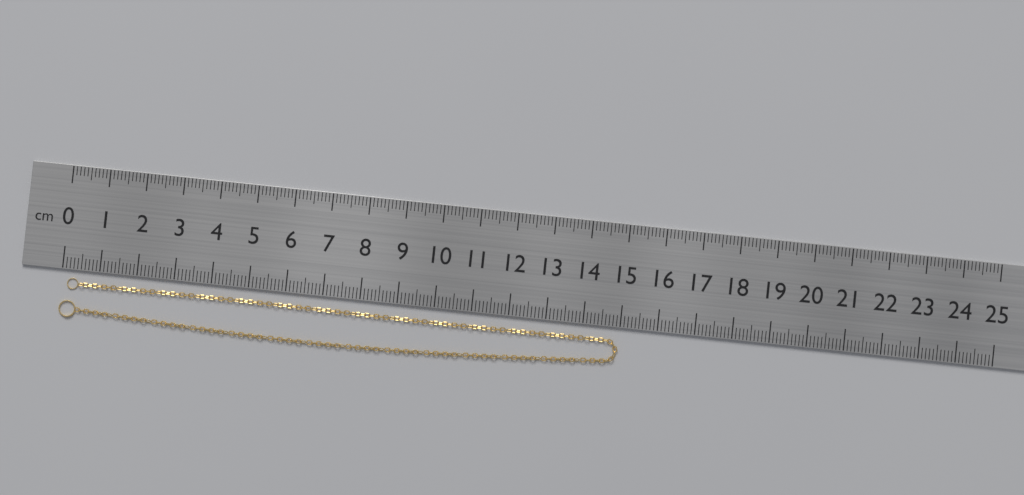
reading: 15.0 cm
